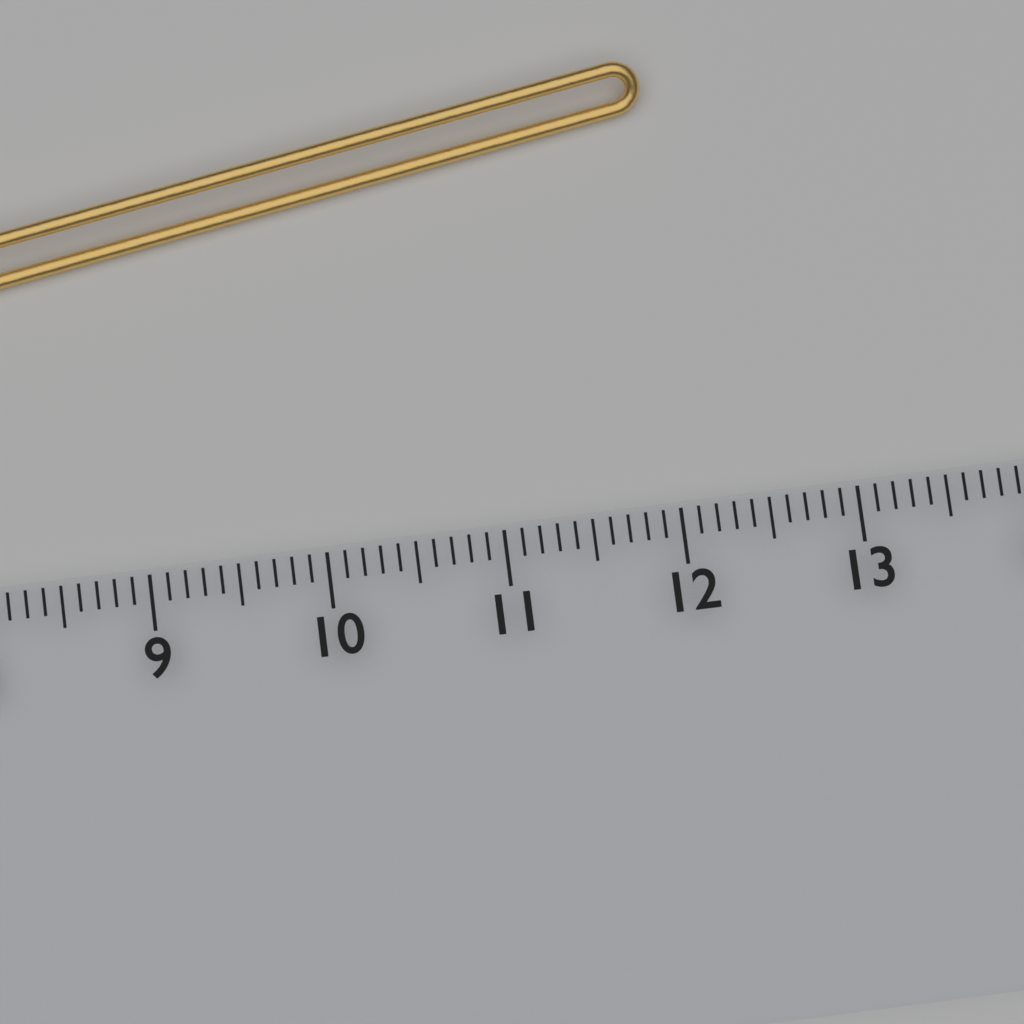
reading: 12.1 cm
